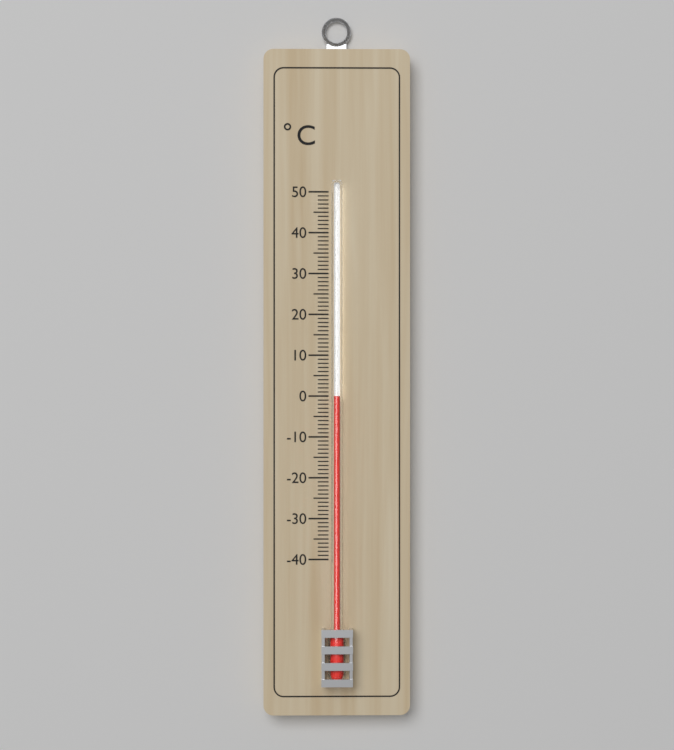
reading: 0 °C
